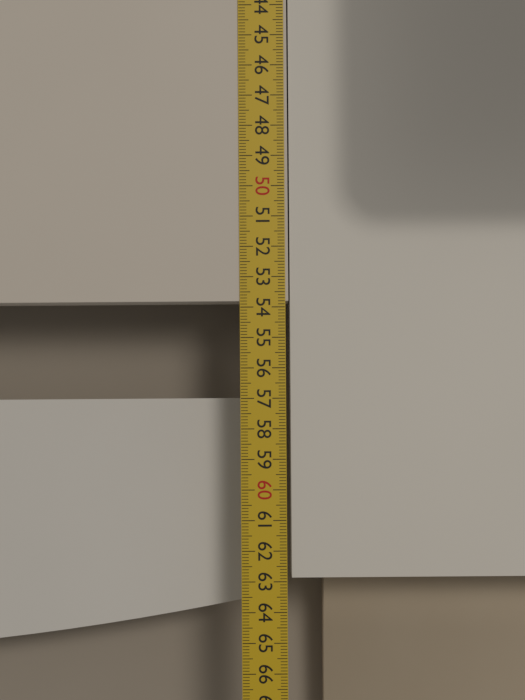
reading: 53.8 cm
